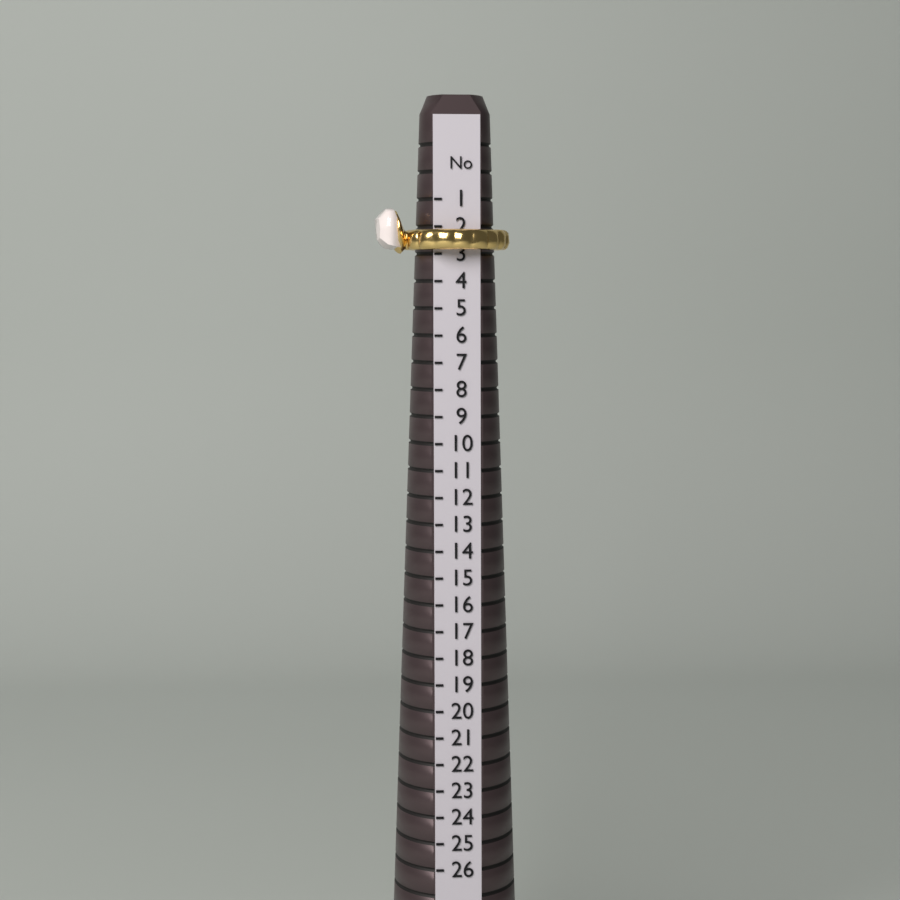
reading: 3 (no unit)
